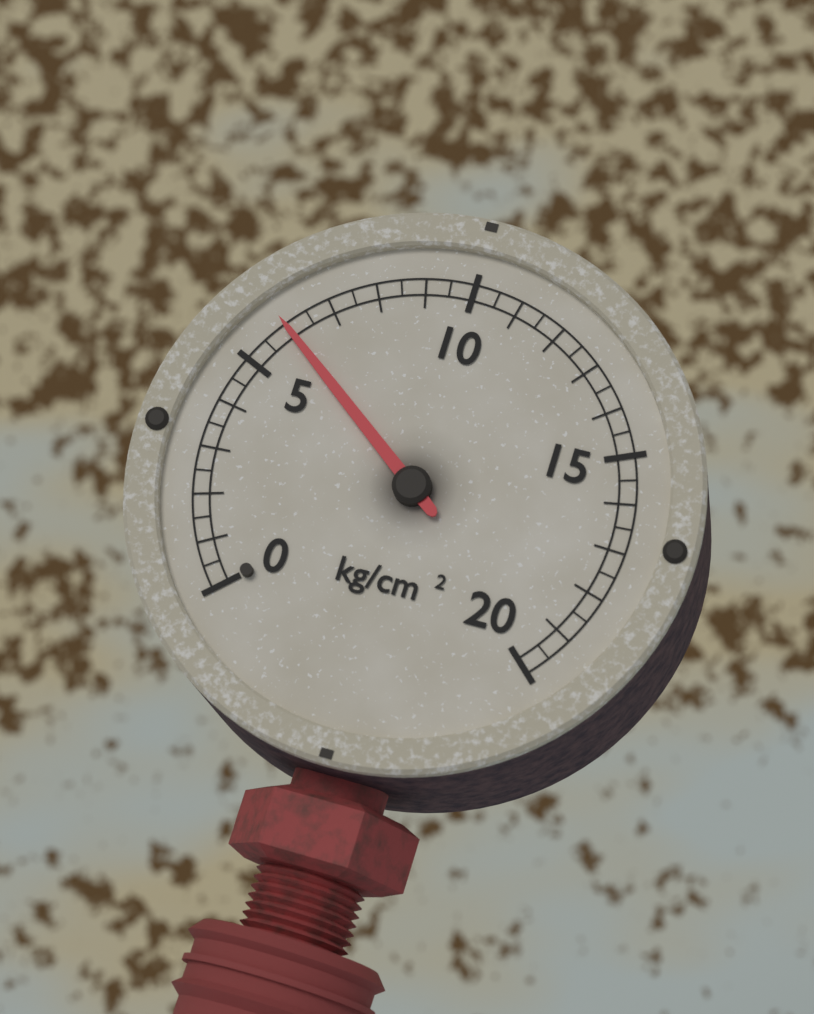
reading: 6.0 kg/cm²
